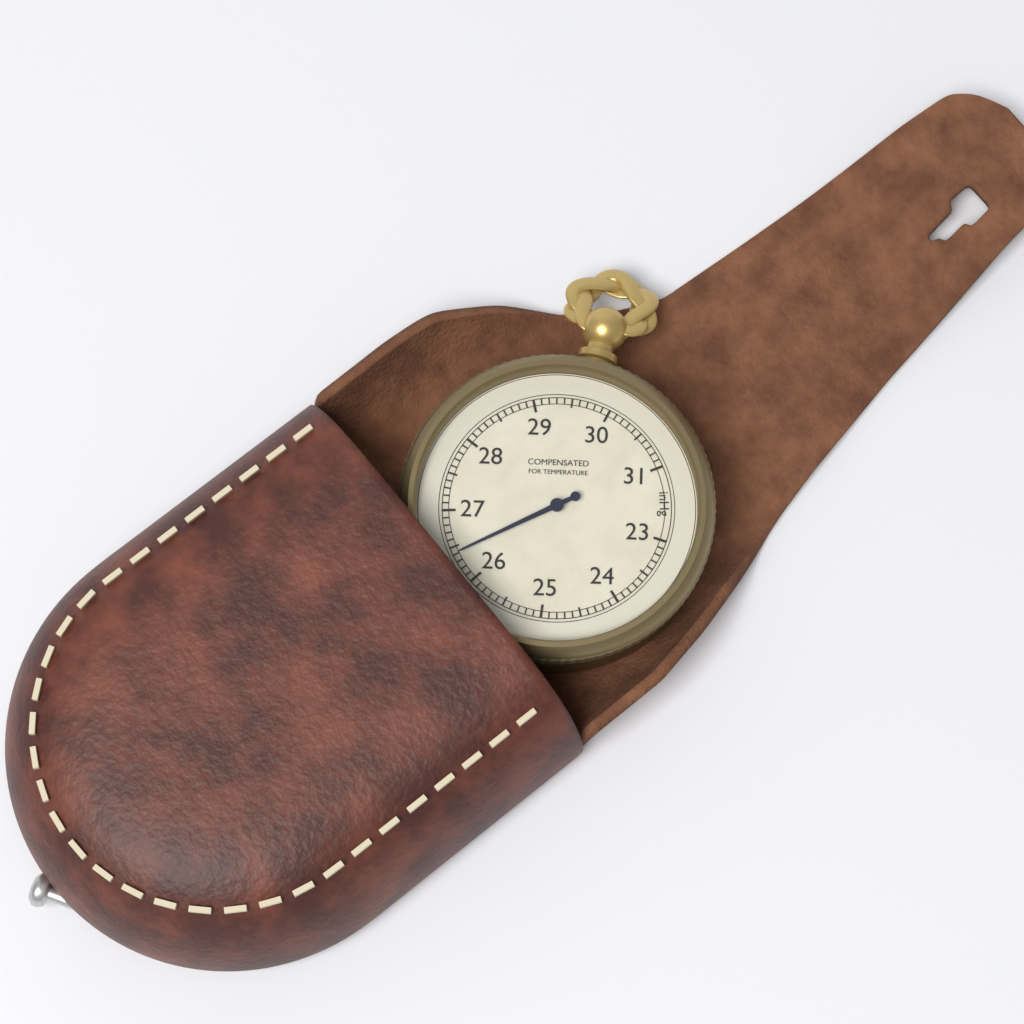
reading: 26.4 inHg
